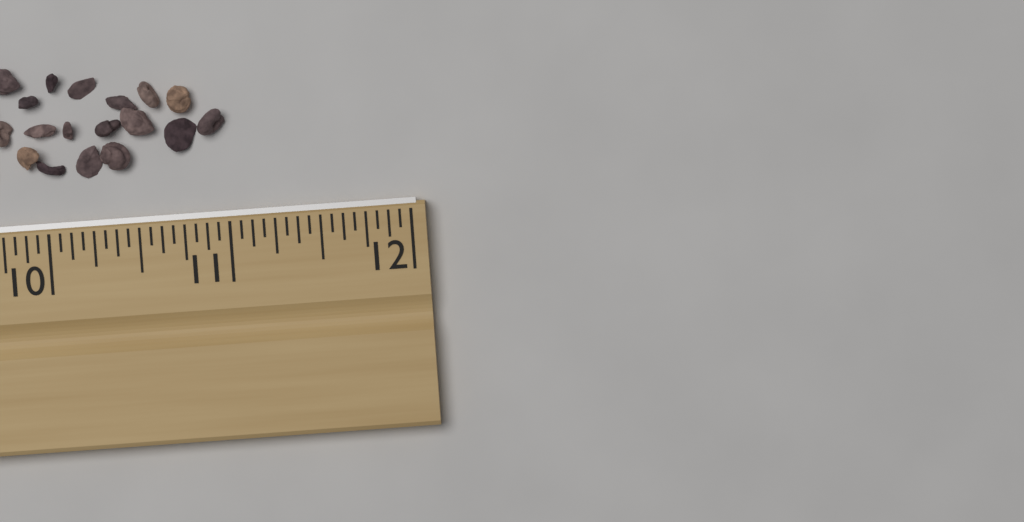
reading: 11.0000 in
